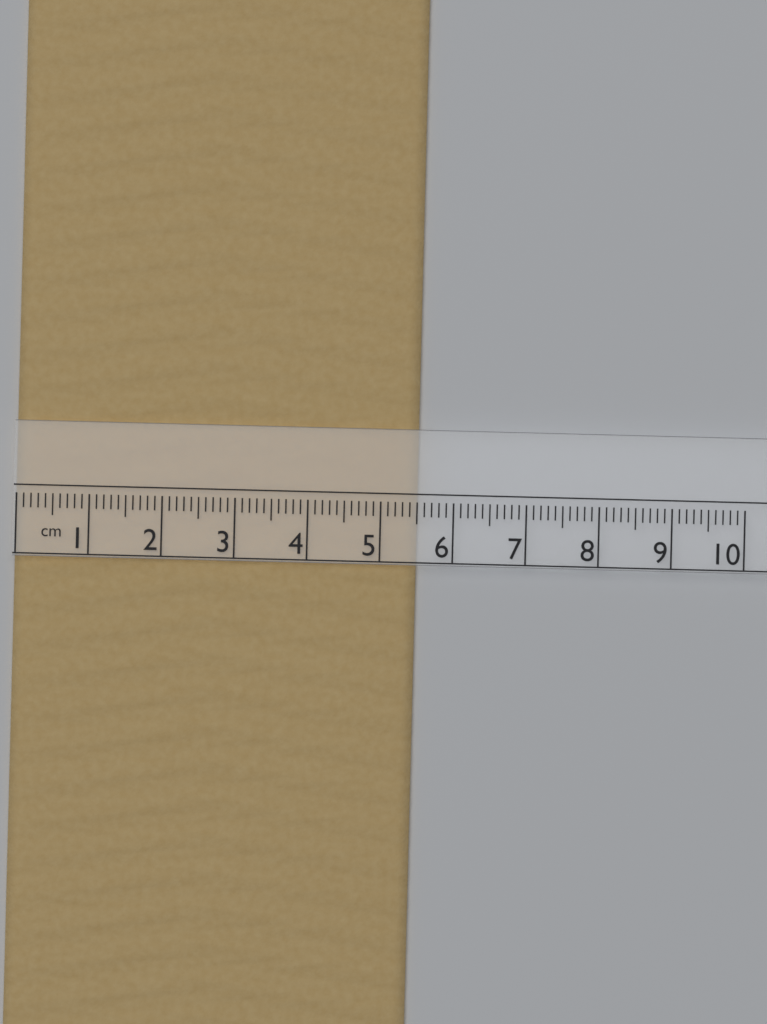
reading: 5.5 cm
